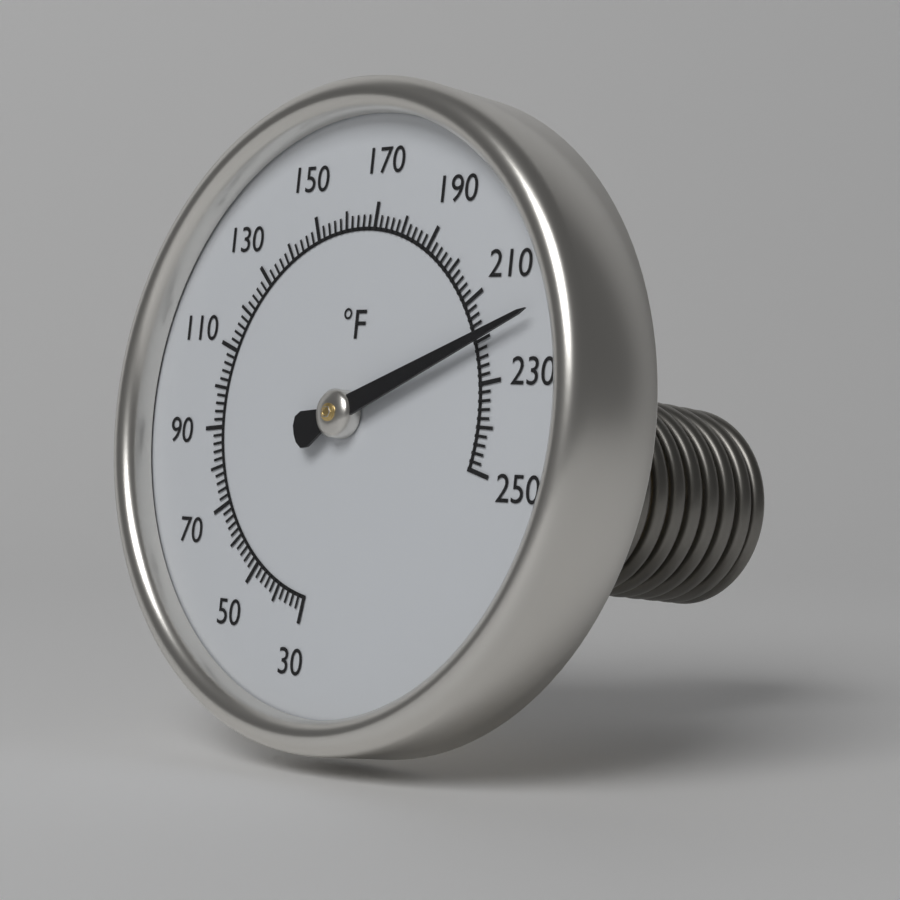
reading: 220 °F
